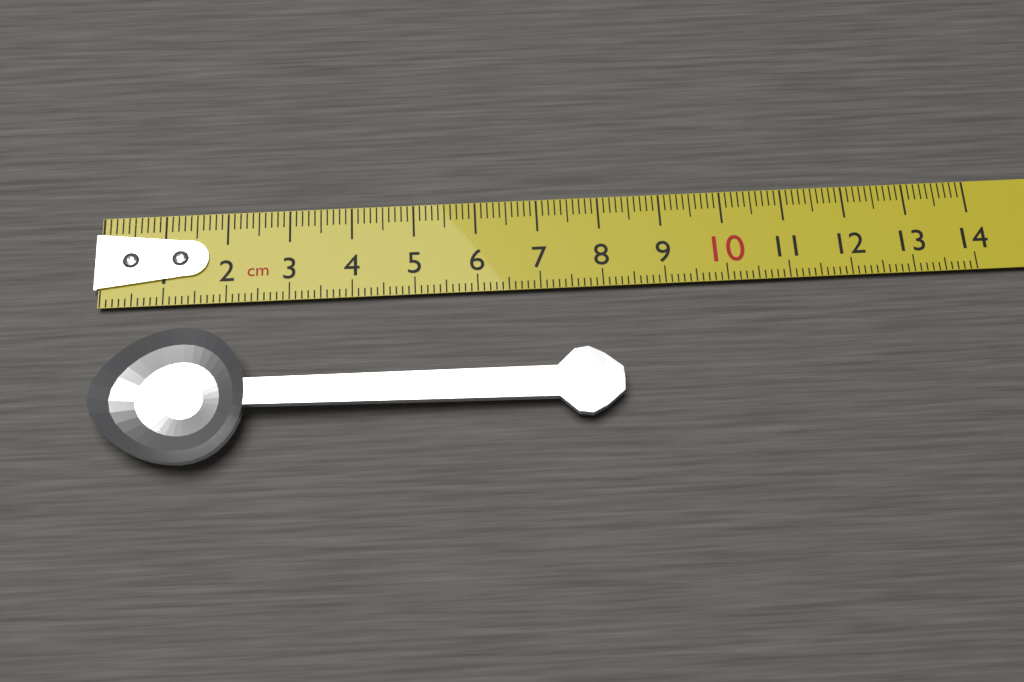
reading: 8.2 cm
